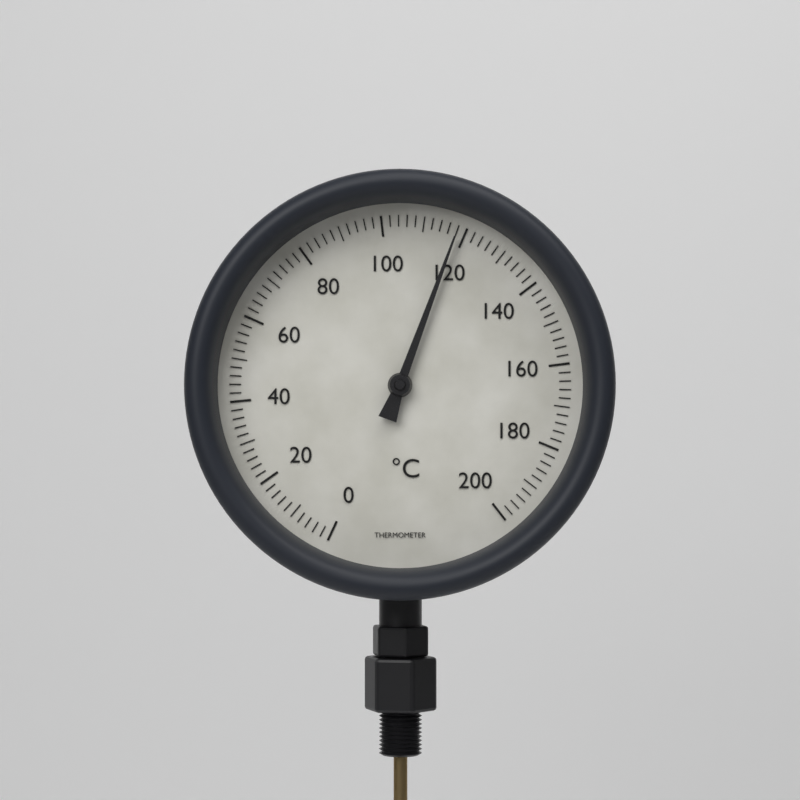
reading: 118 °C
